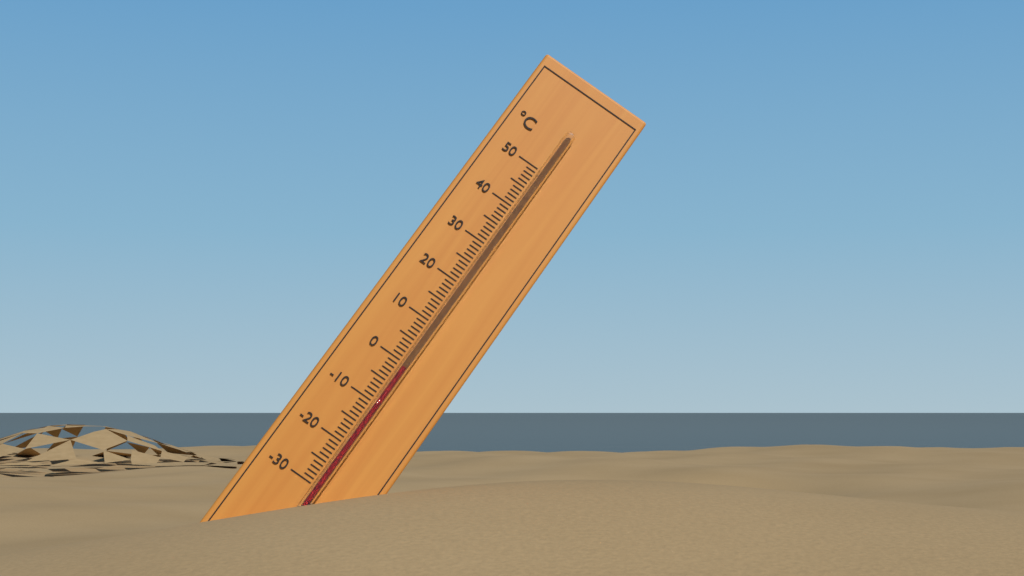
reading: -1 °C
